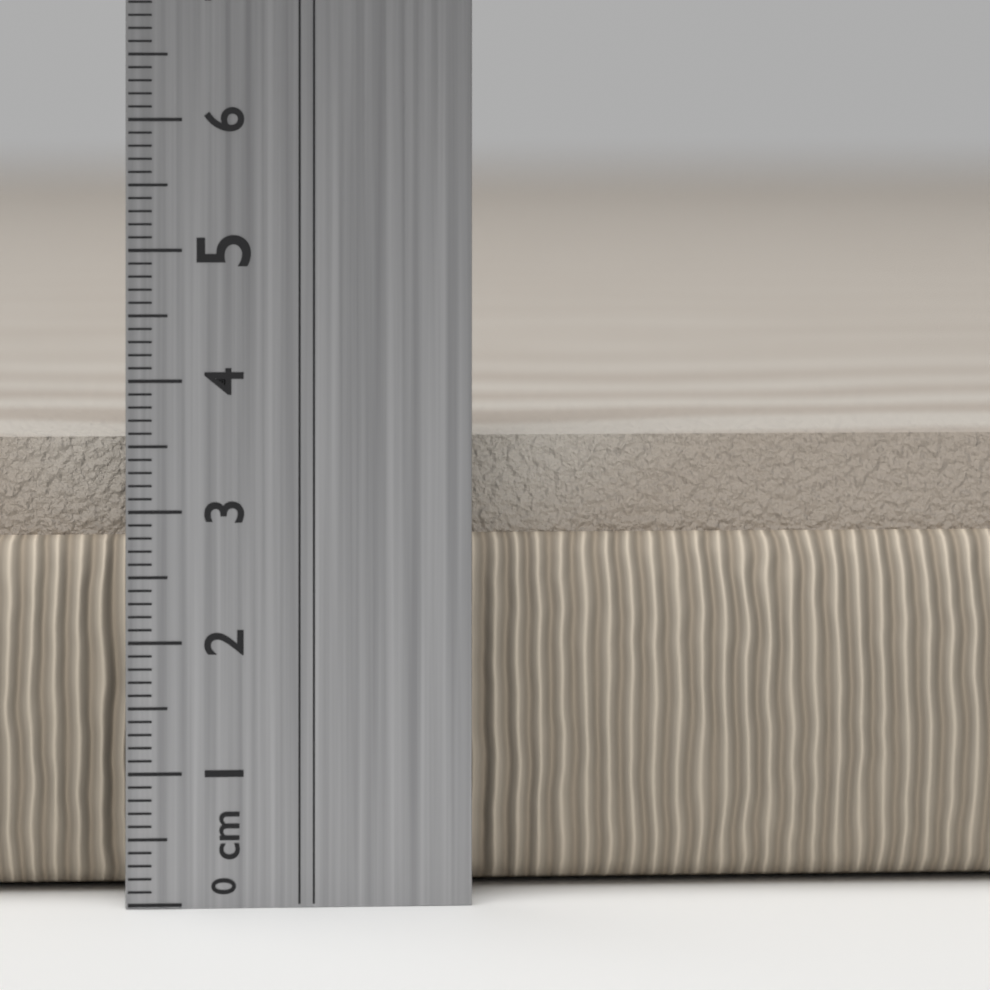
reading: 3.5 cm
